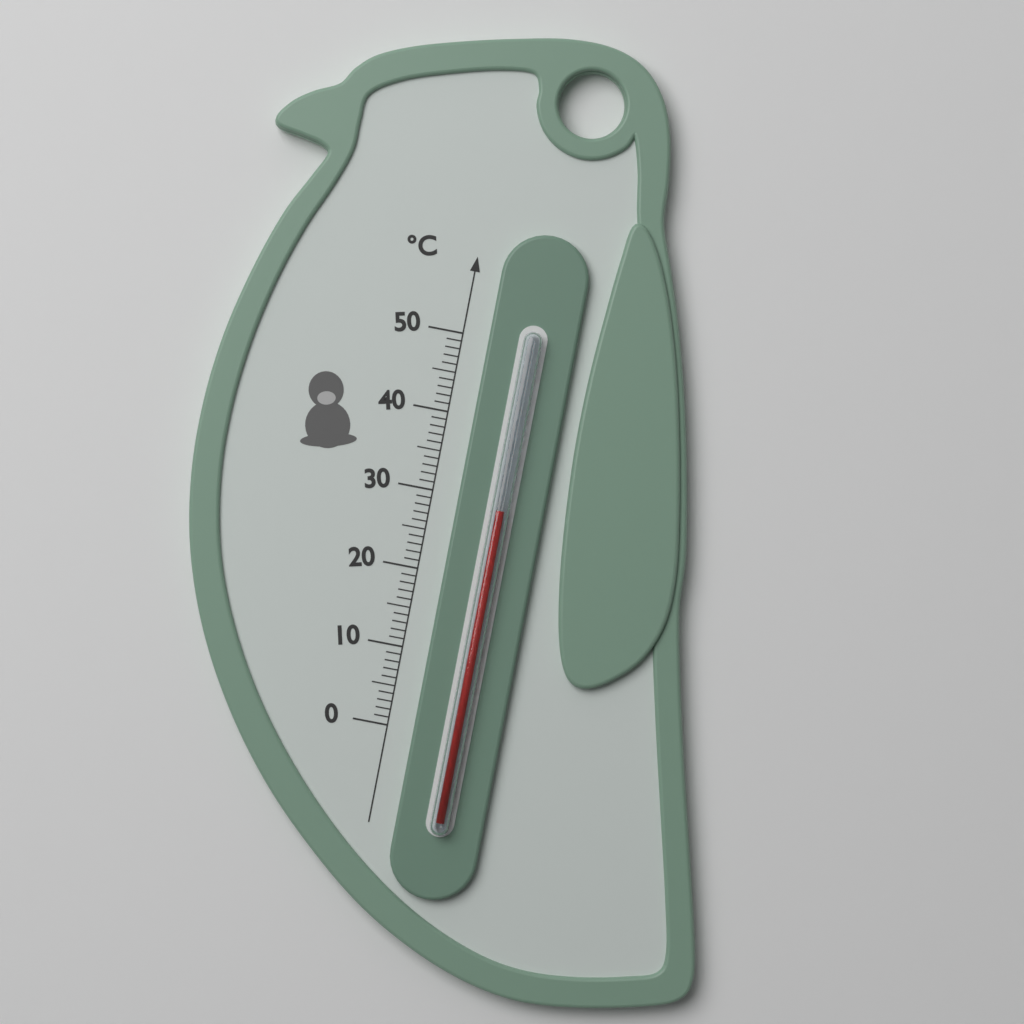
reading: 29 °C
